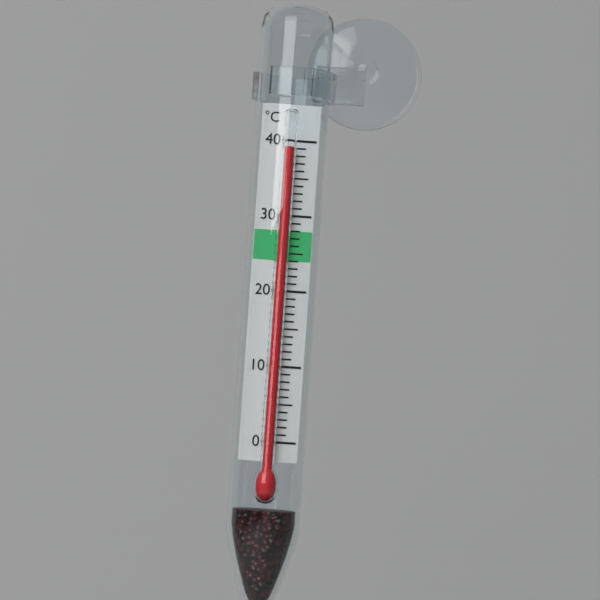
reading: 39 °C
